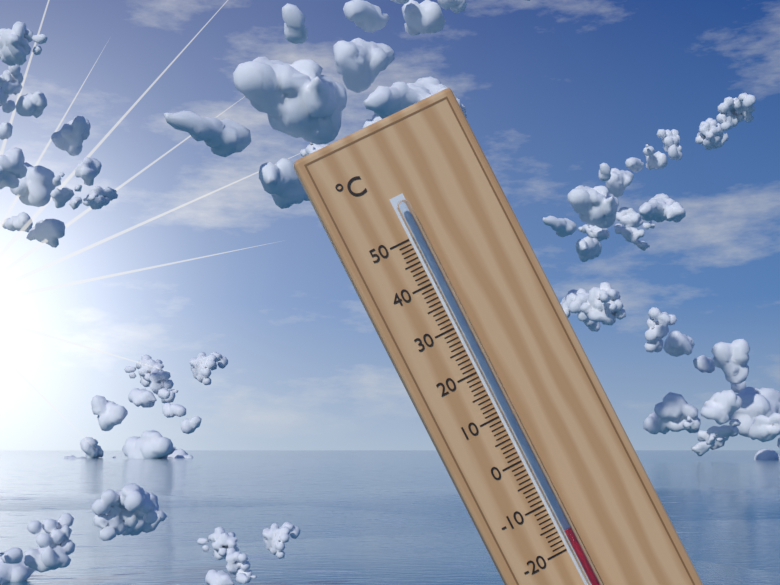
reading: -16 °C
